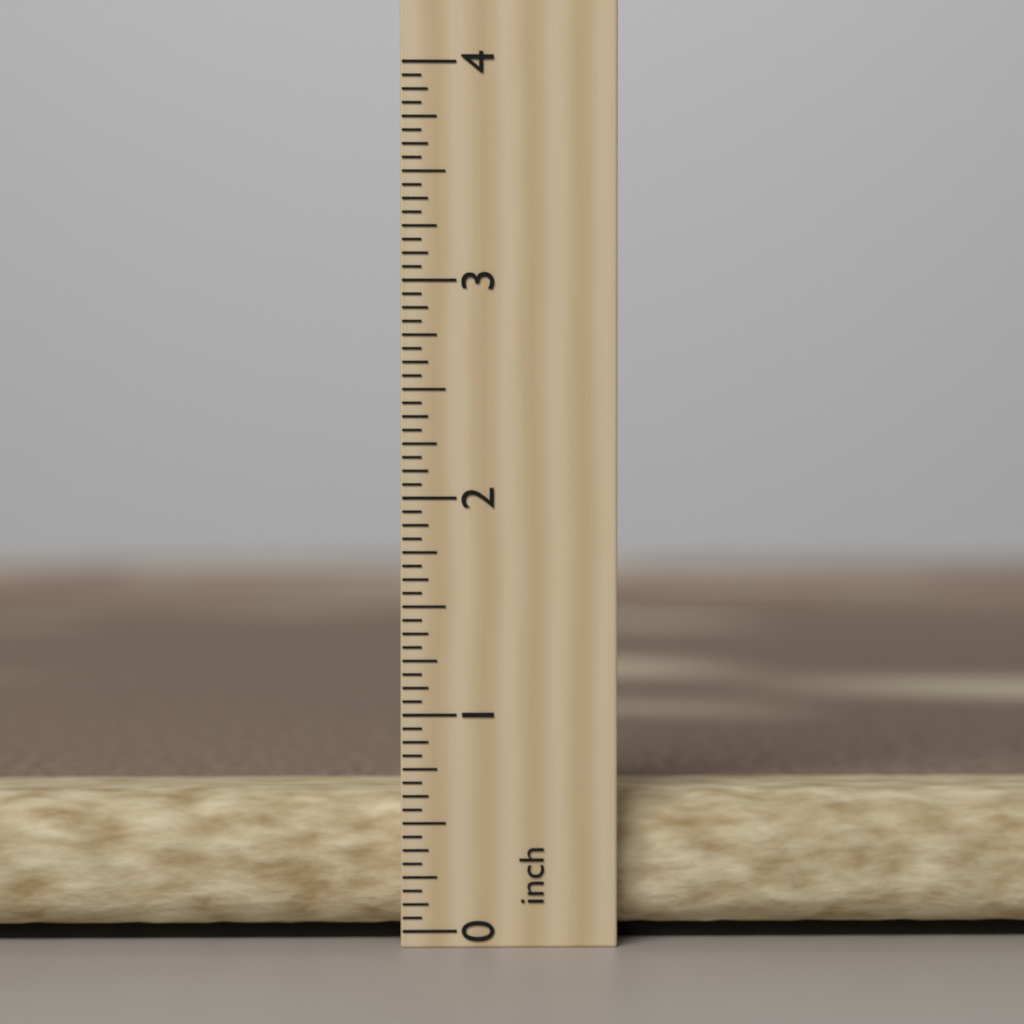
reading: 0.6250 inch
